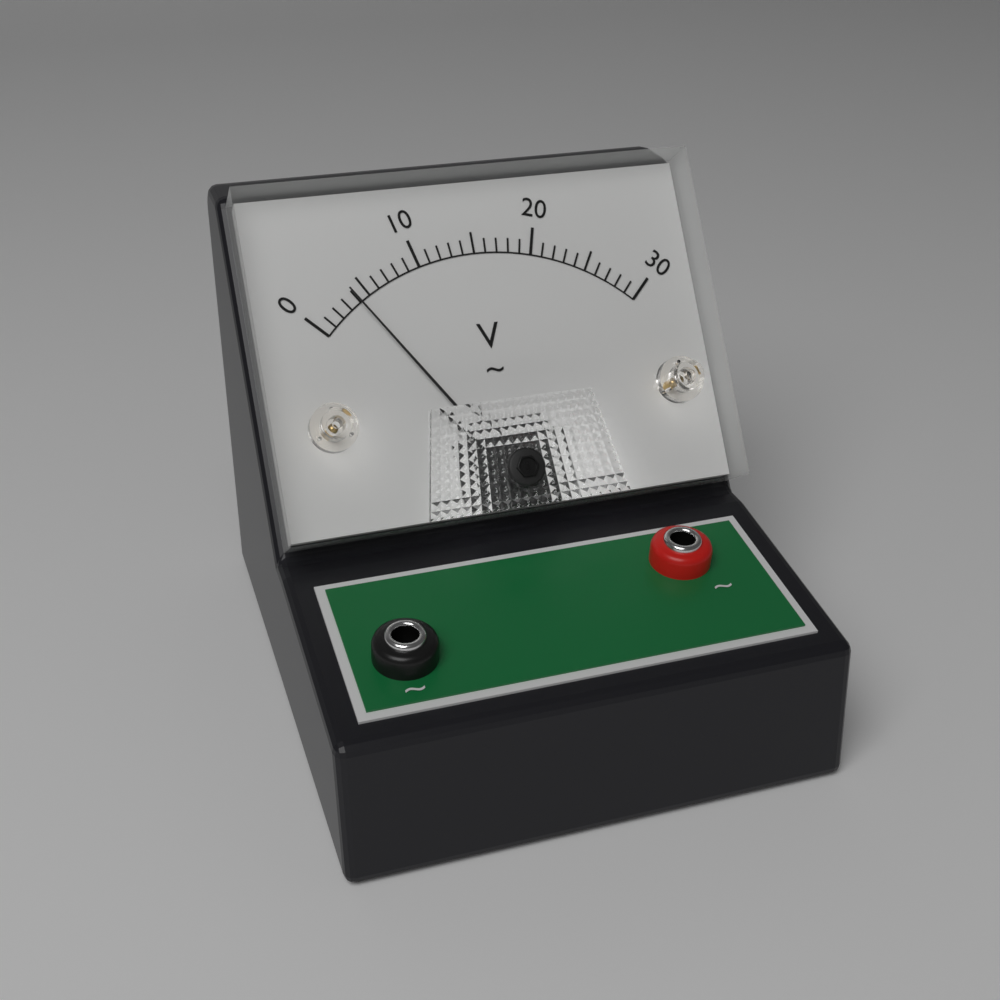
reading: 4 V
